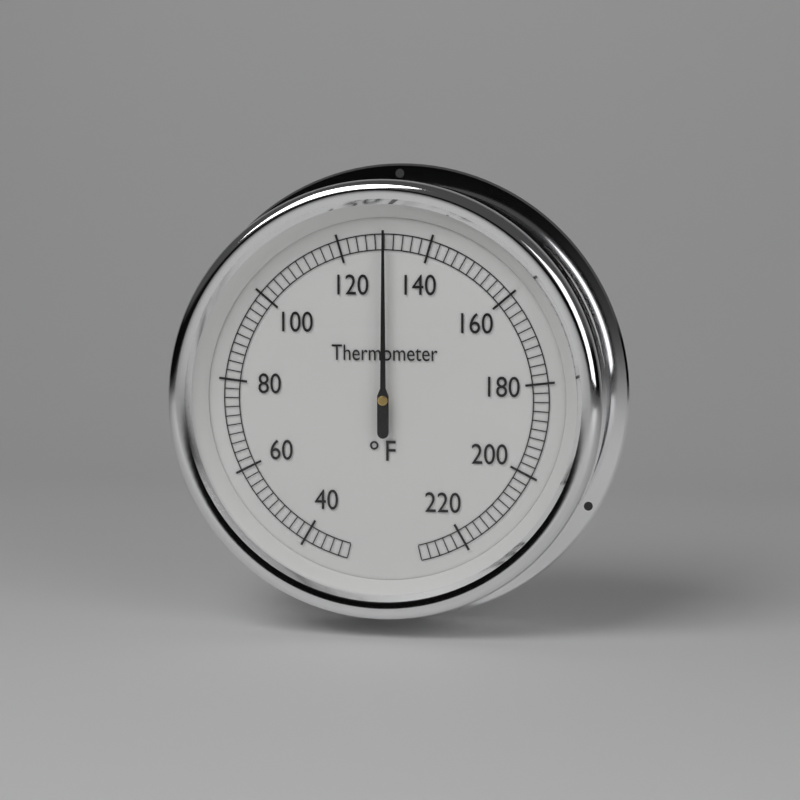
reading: 130 °F
